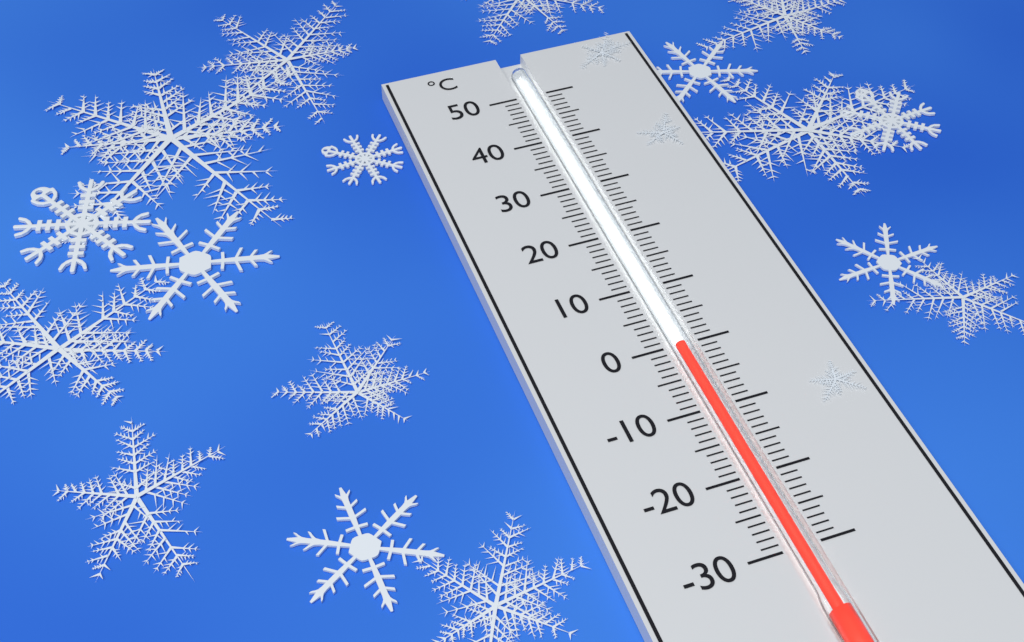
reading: 0 °C
